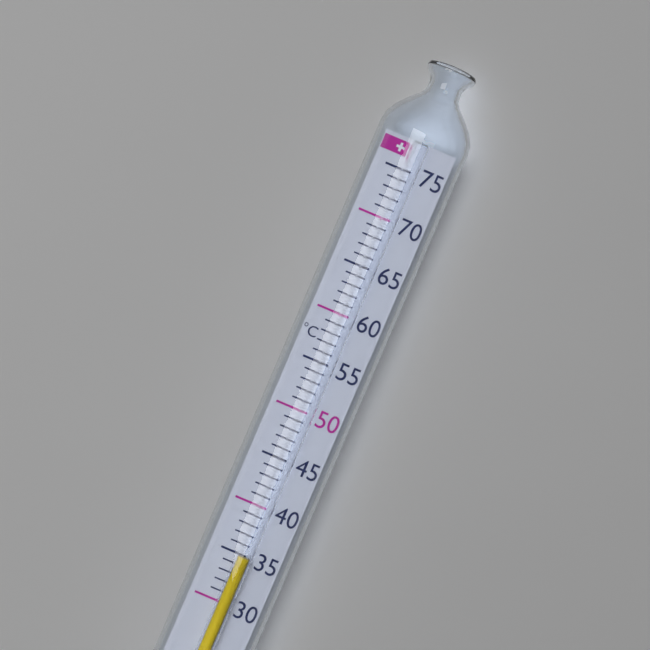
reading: 35 °C
